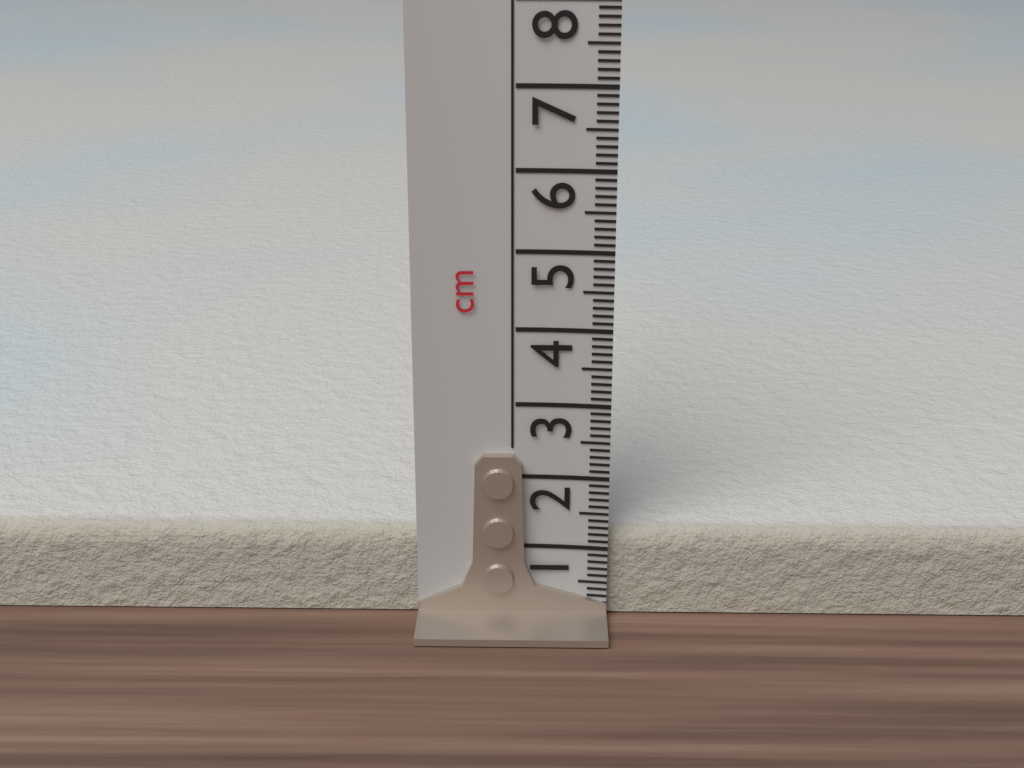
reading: 1.2 cm
